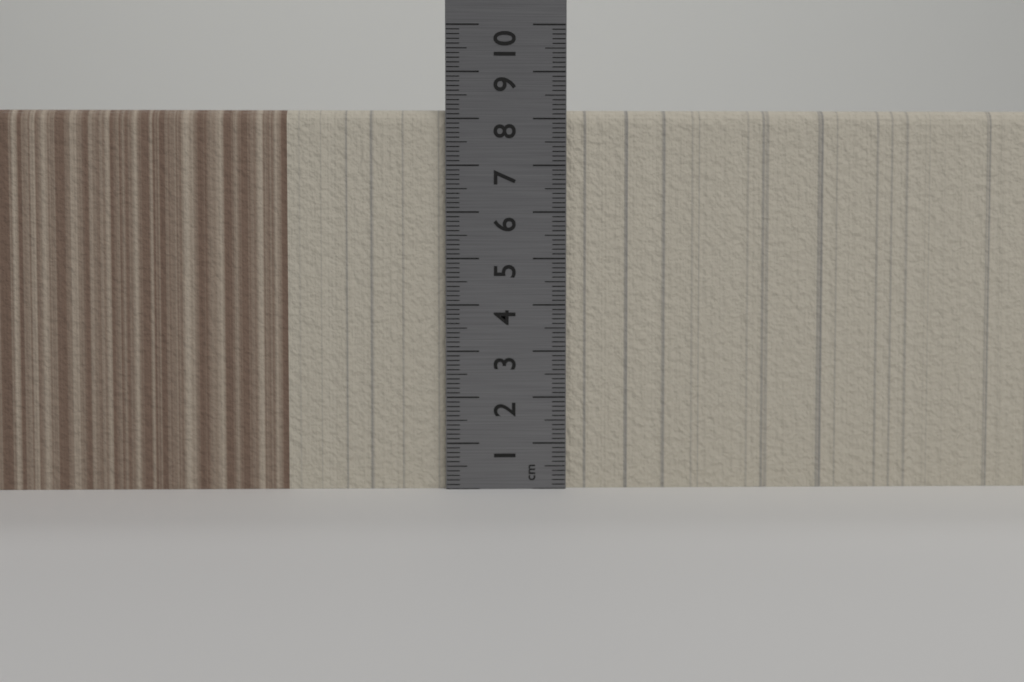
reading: 8.2 cm
